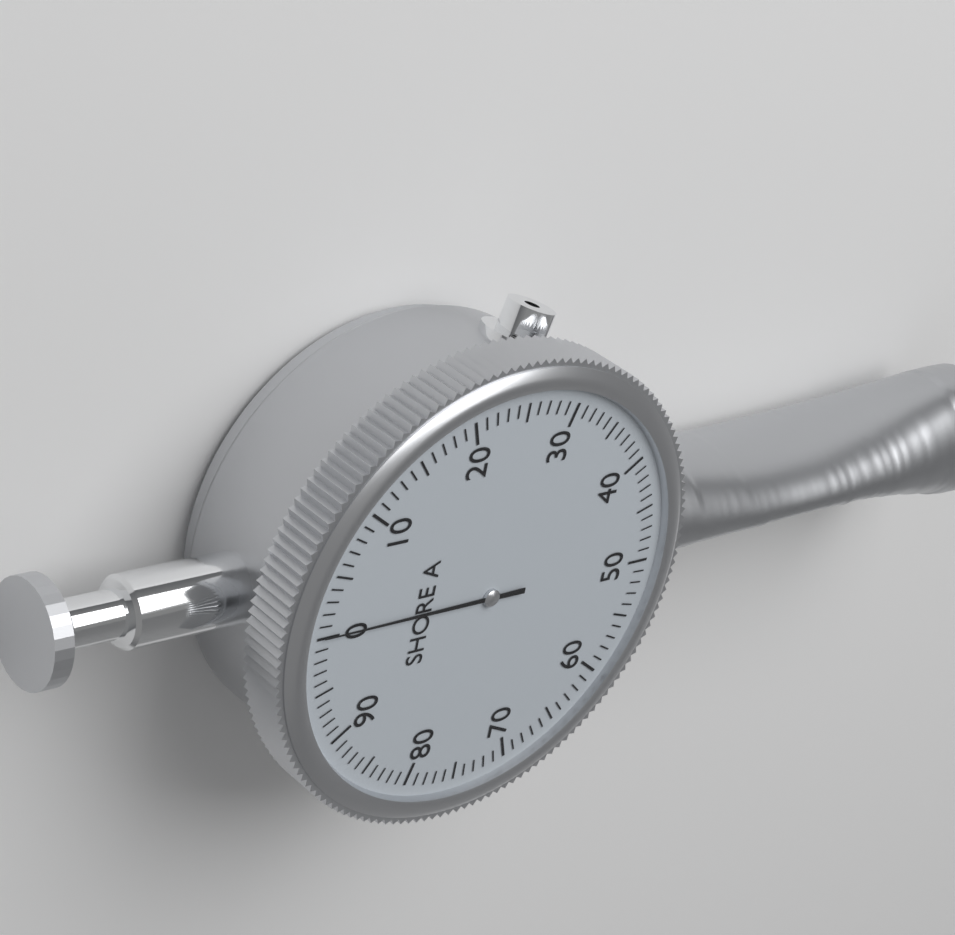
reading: 0 Shore A
